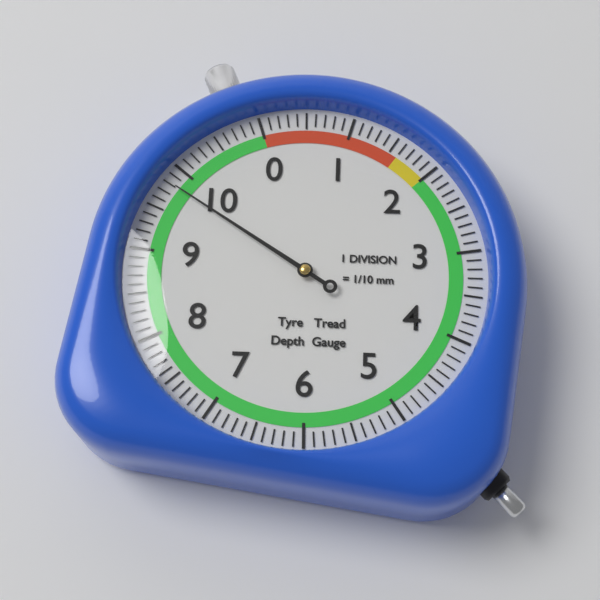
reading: 9.8 mm
